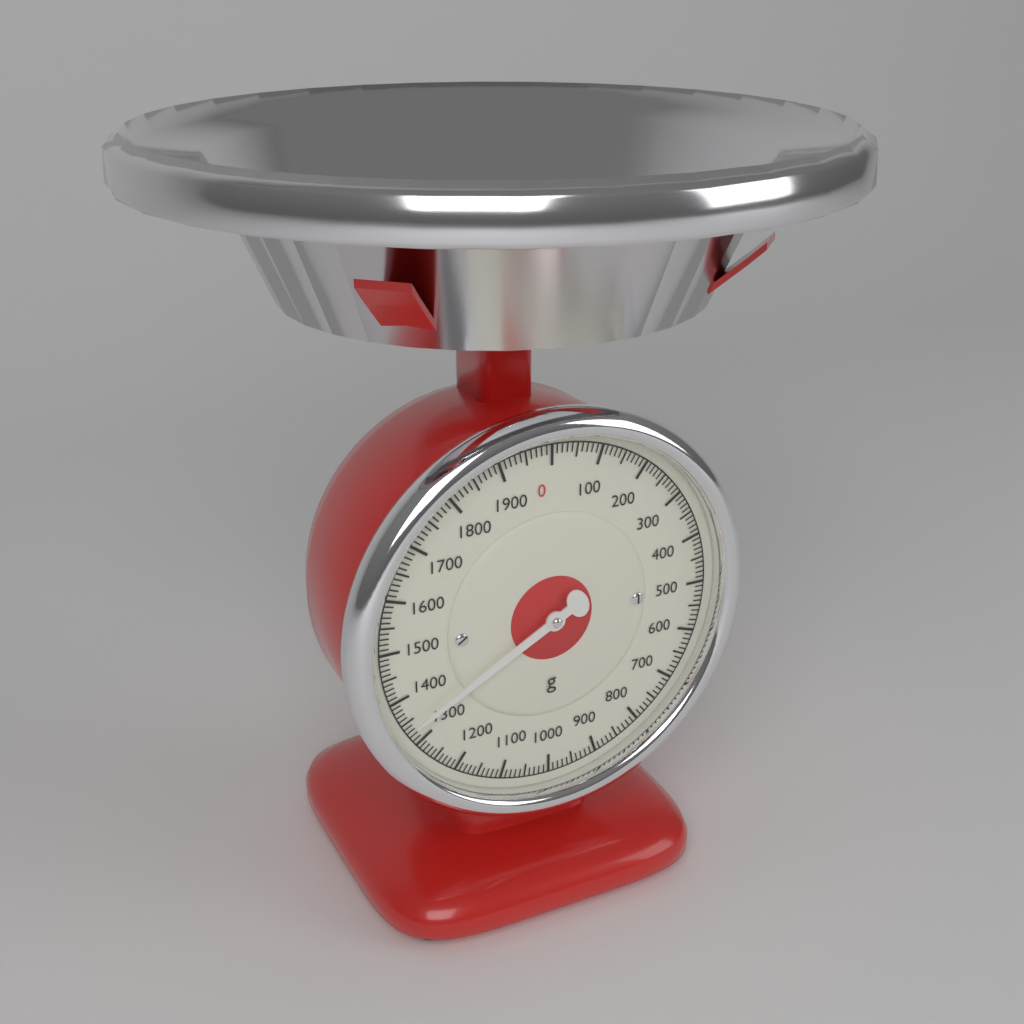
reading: 1340 g
